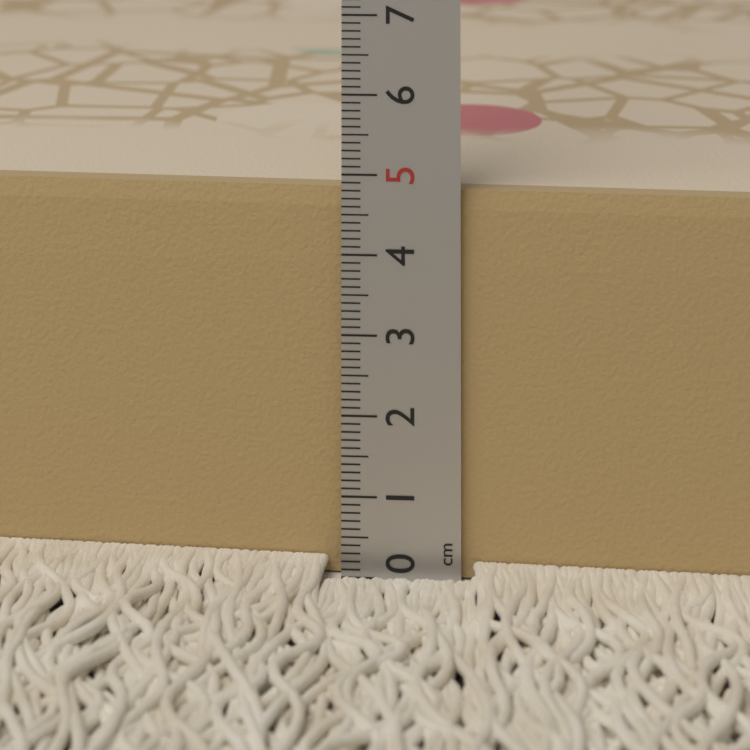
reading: 4.8 cm
